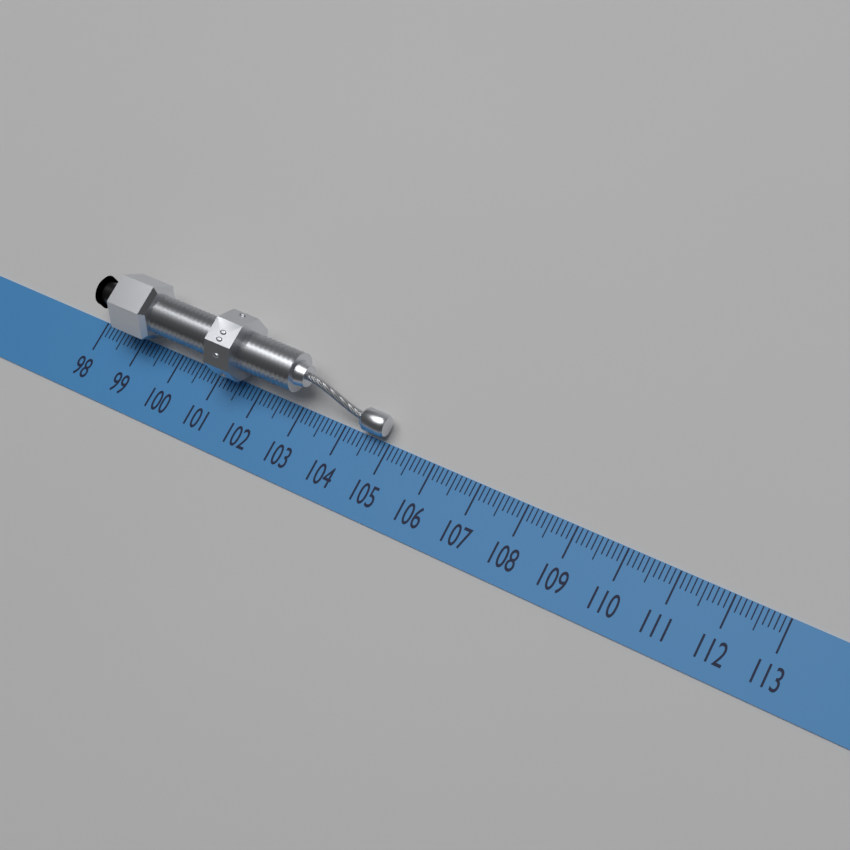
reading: 104.9 (no unit)
